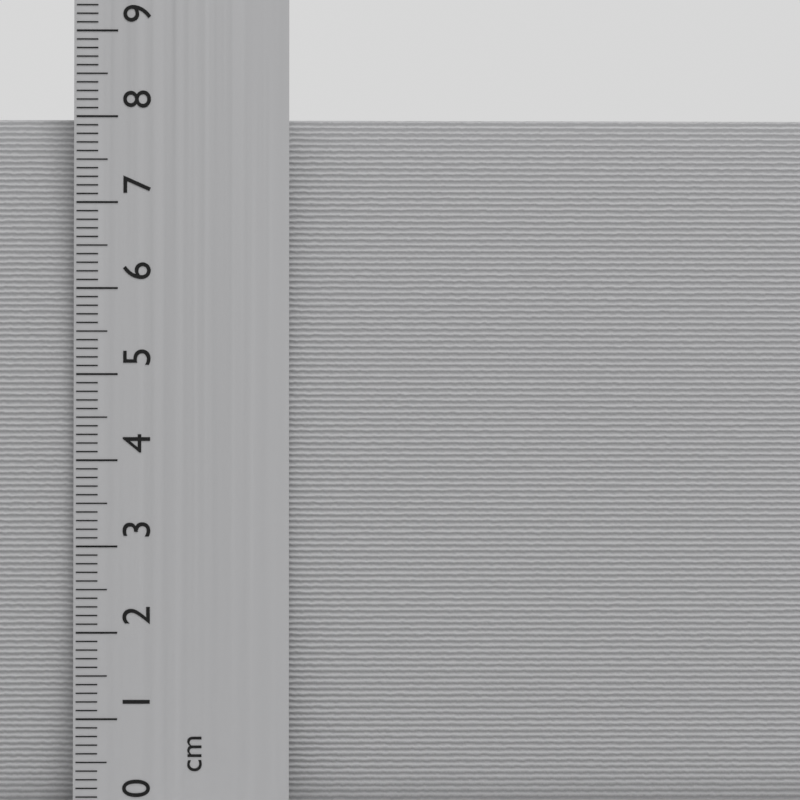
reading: 8.0 cm
